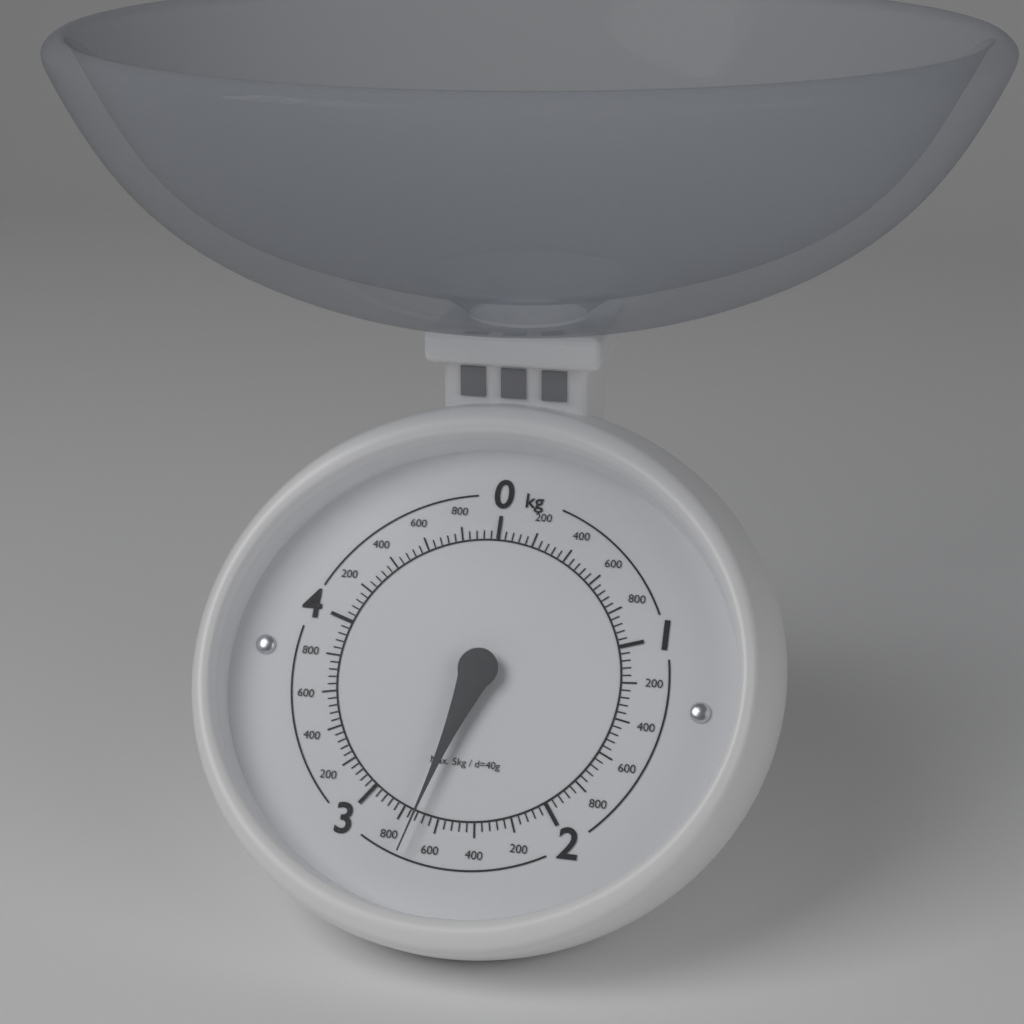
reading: 2.72 kg
